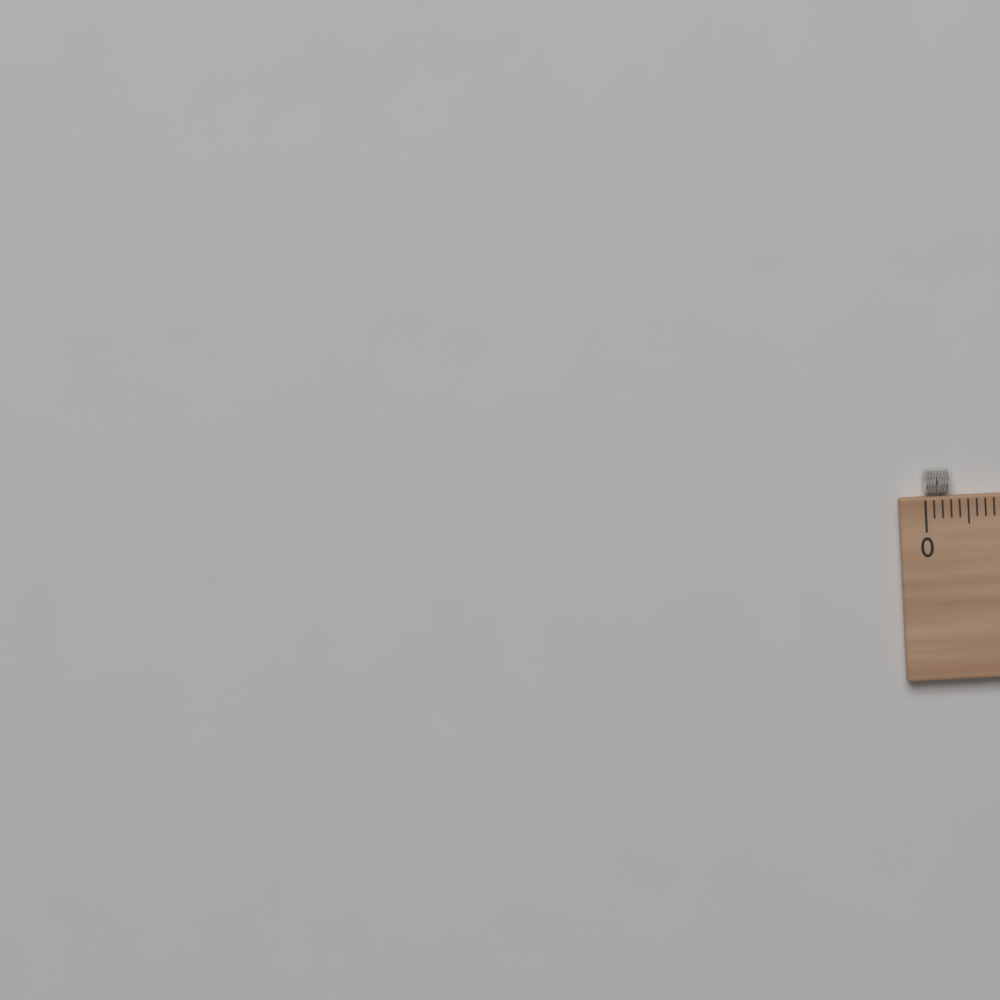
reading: 0.3 cm
